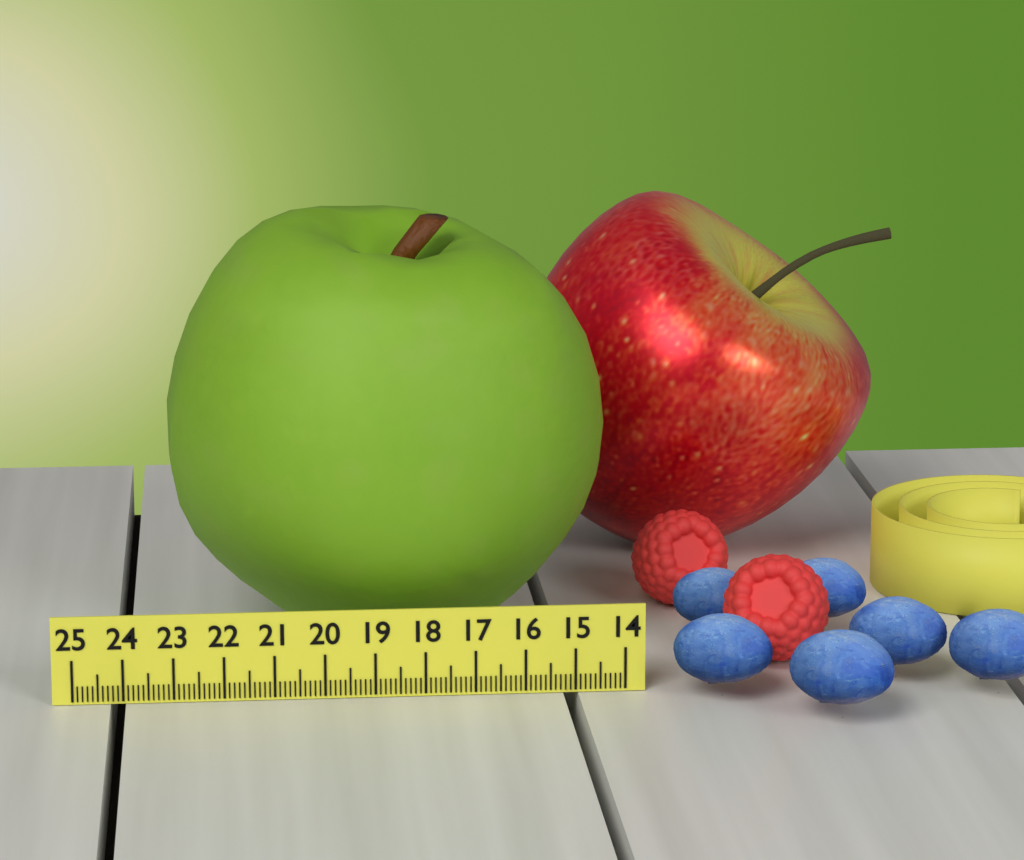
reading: 23.1 (no unit)
